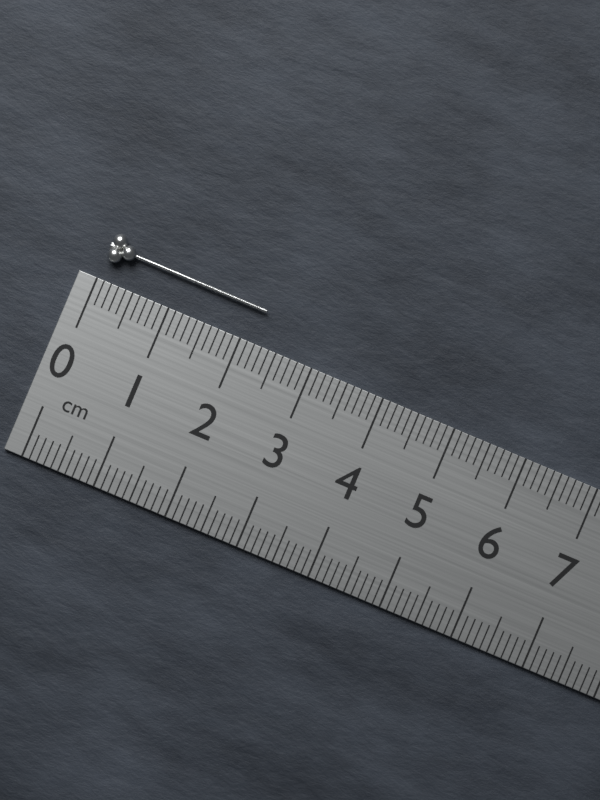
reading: 2.2 cm
